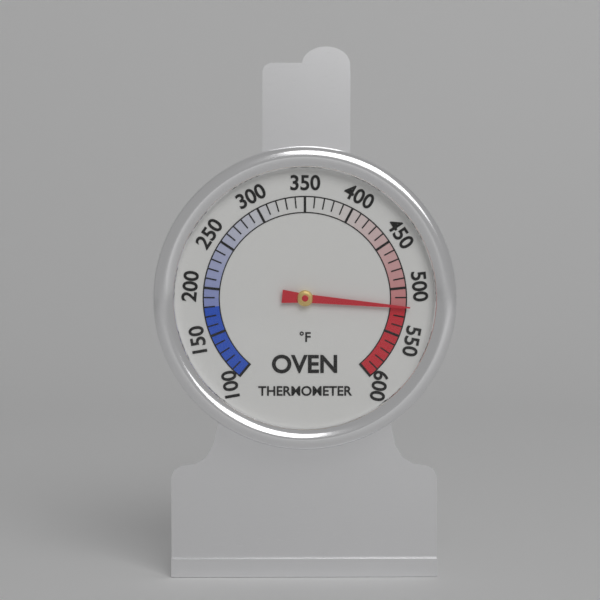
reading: 520 °F
